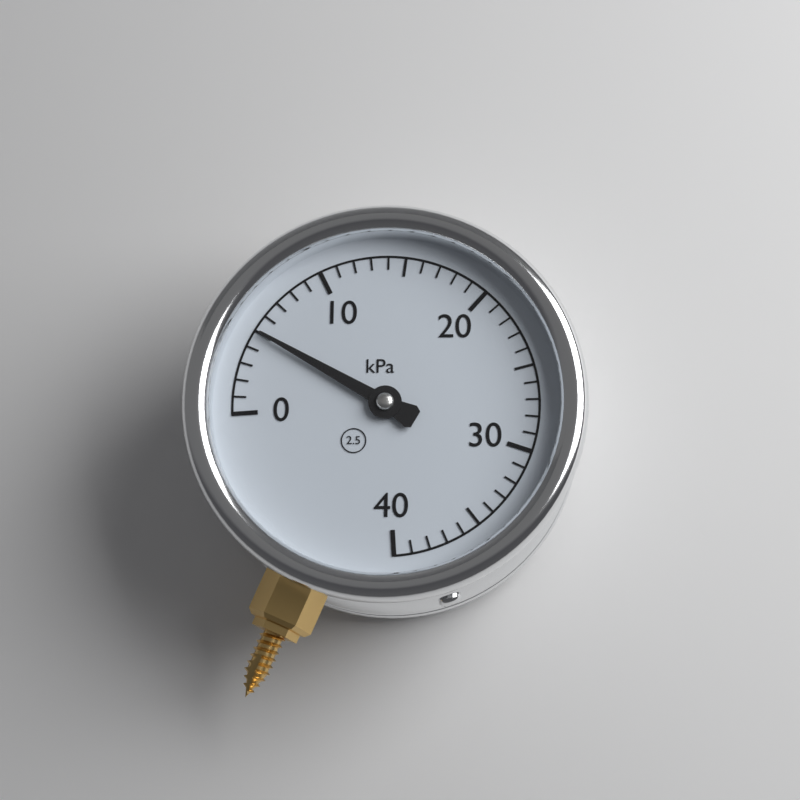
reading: 5 kPa
